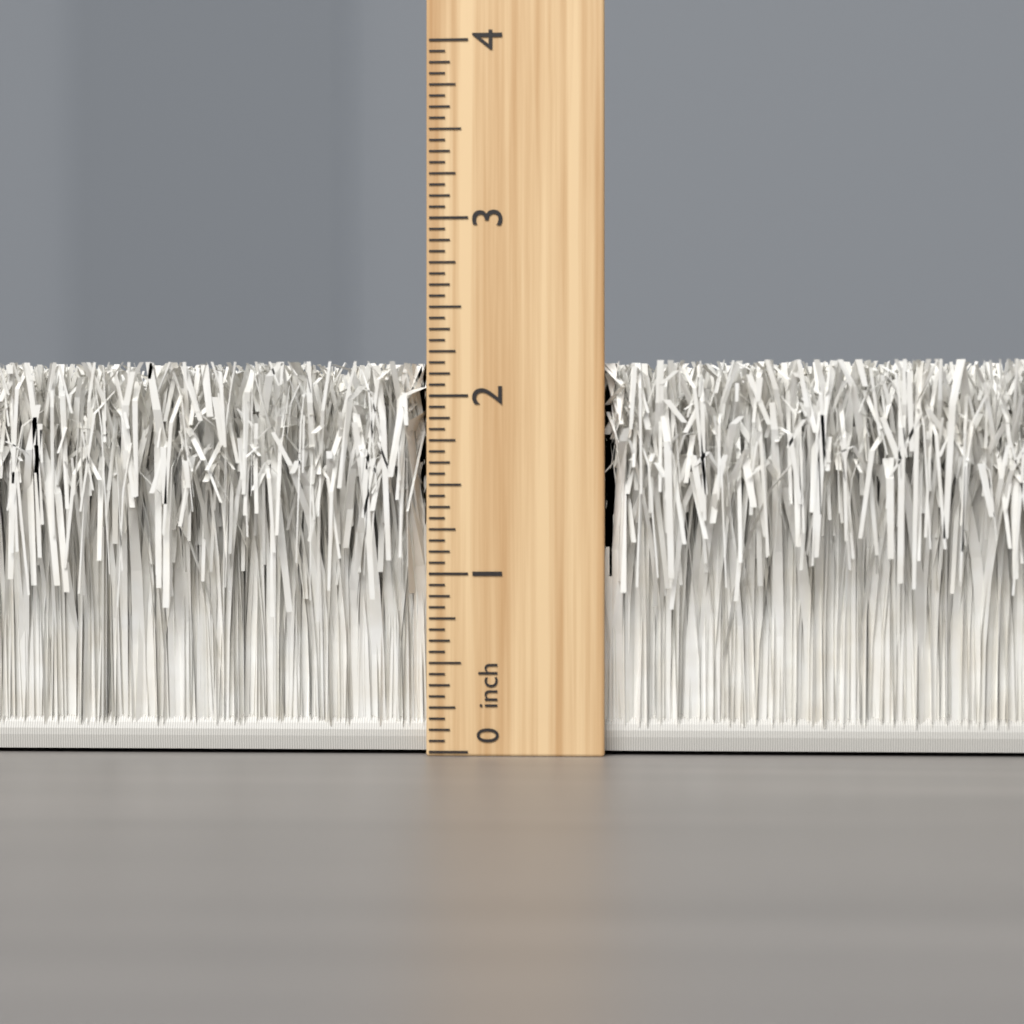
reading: 2.1875 inch
